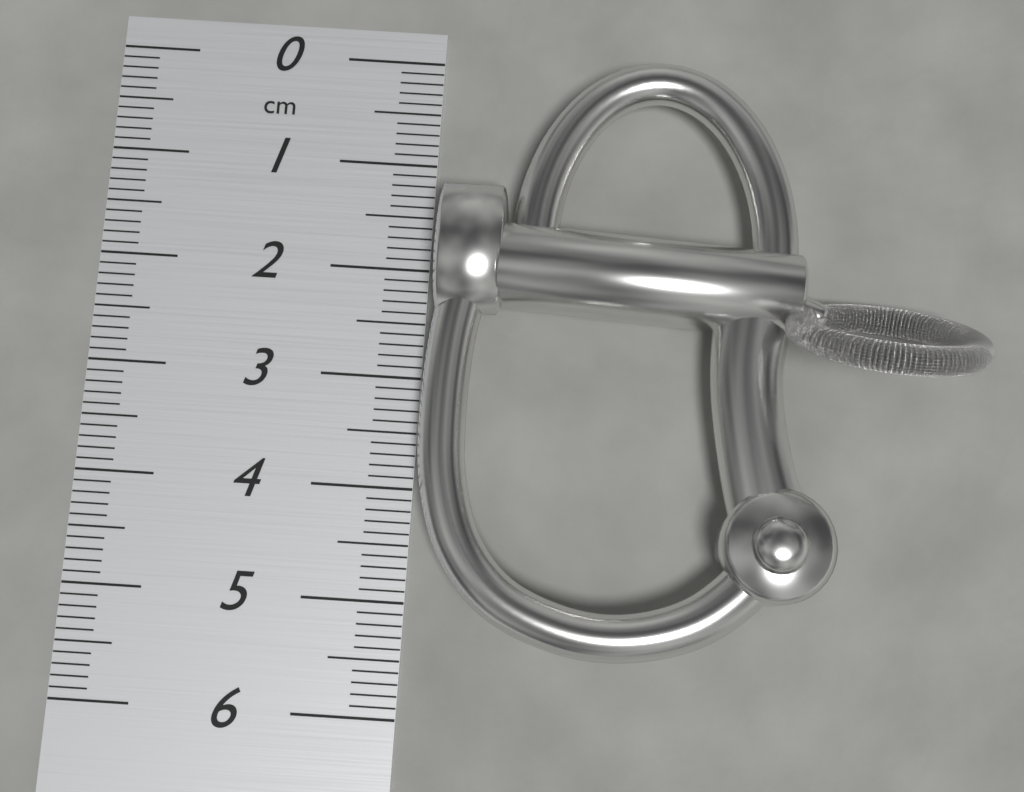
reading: 5.4 cm
